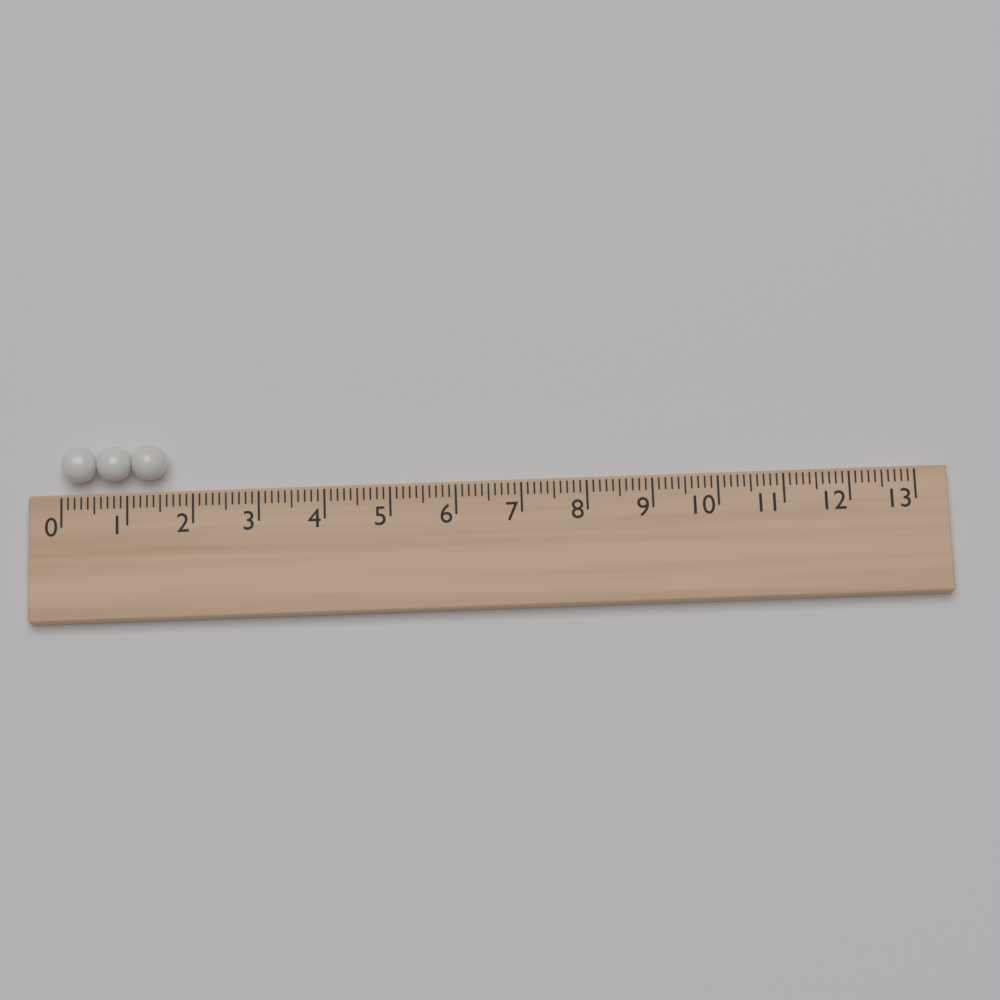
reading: 1.6 (no unit)
